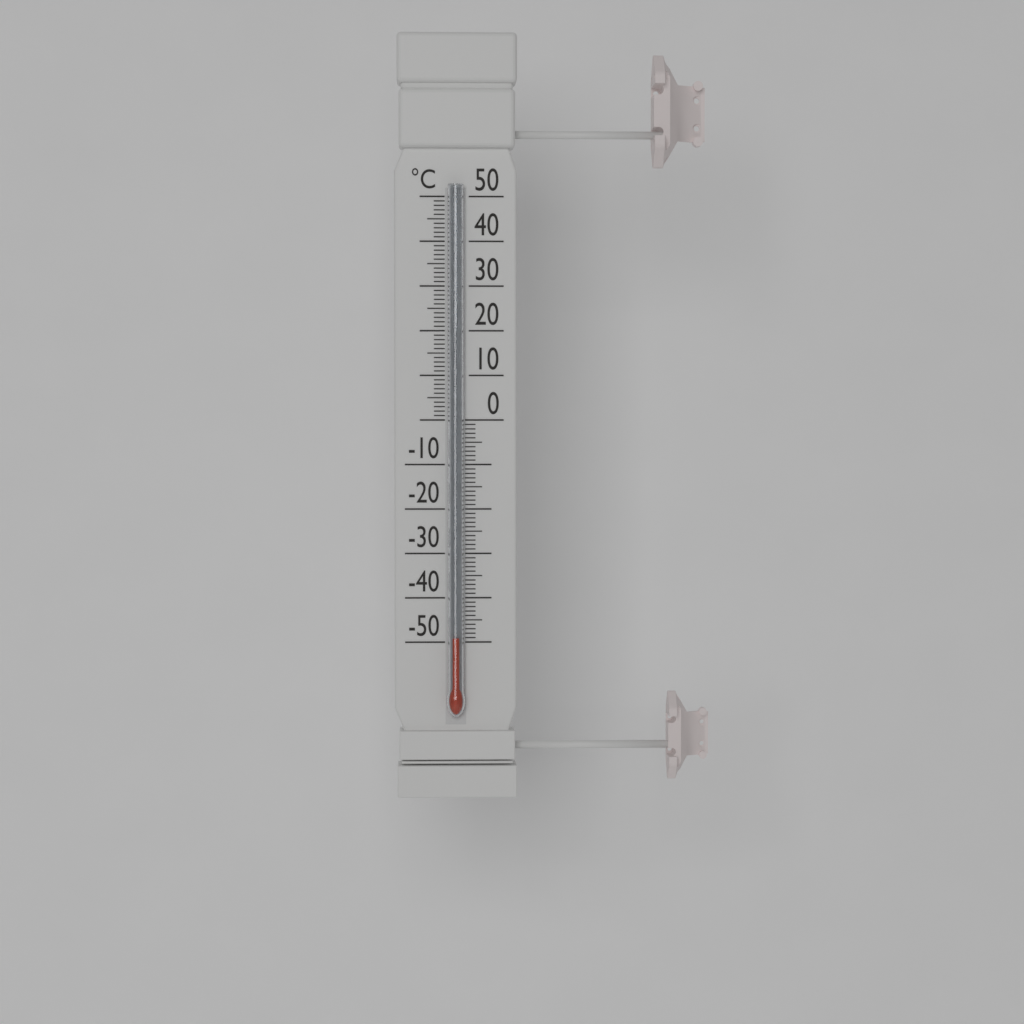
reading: -49 °C
